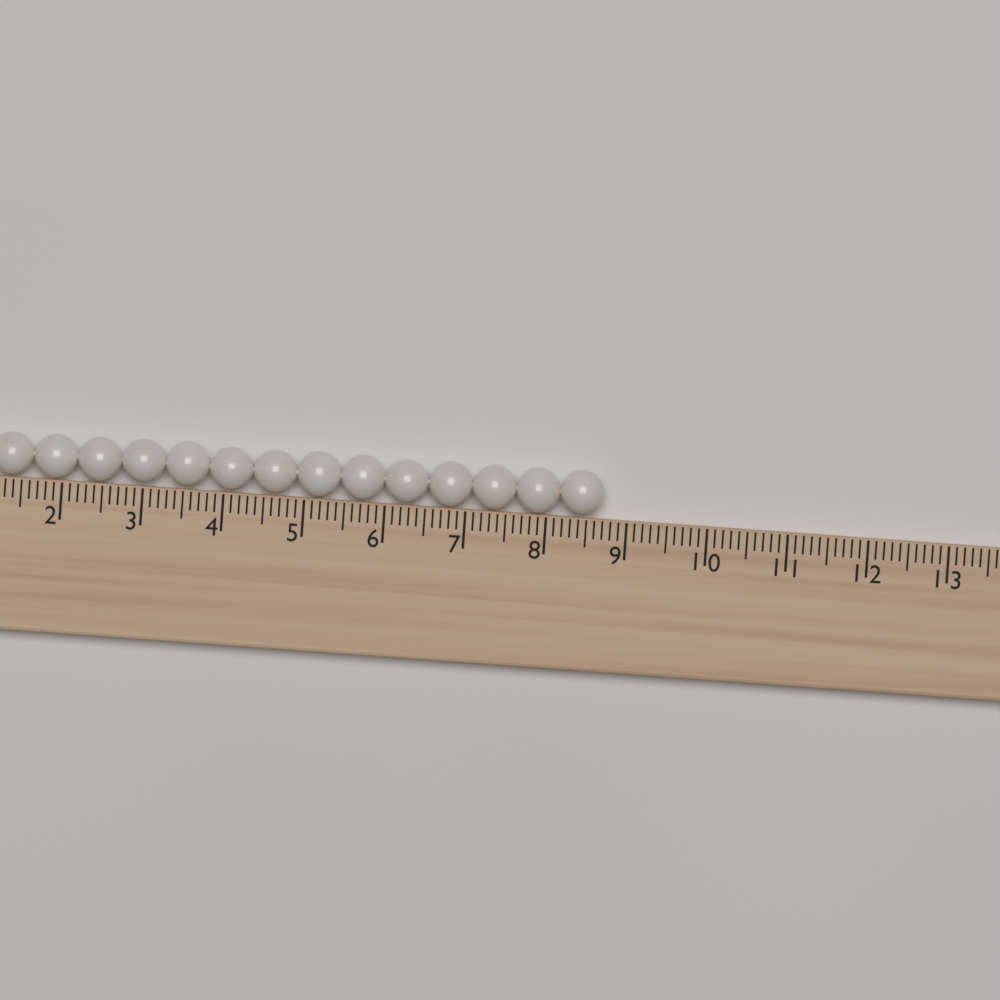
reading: 8.7 (no unit)
